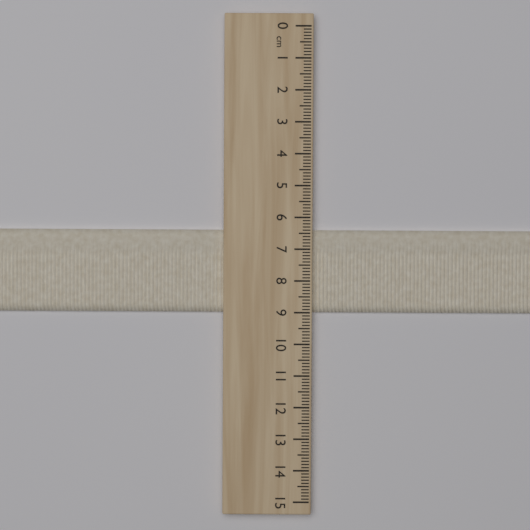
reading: 9.0 cm
